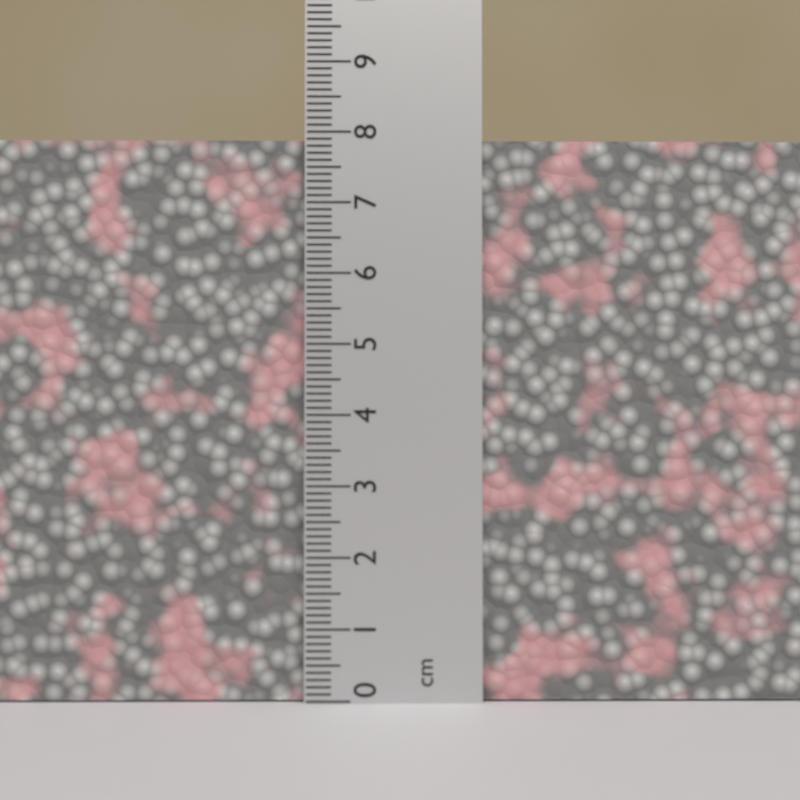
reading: 7.9 cm
